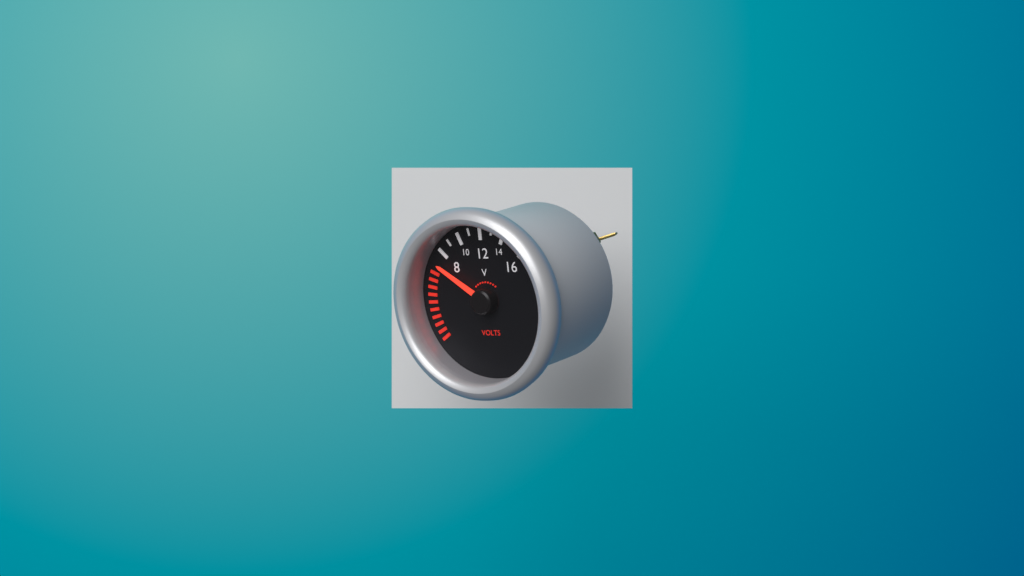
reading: 7 V
